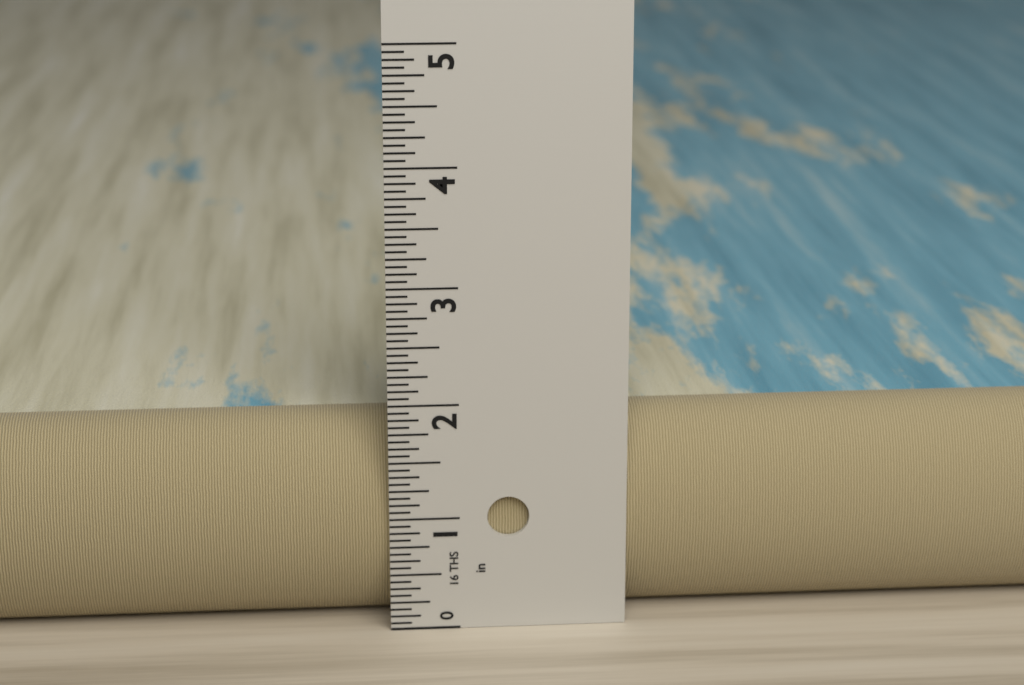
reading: 1.8125 in
